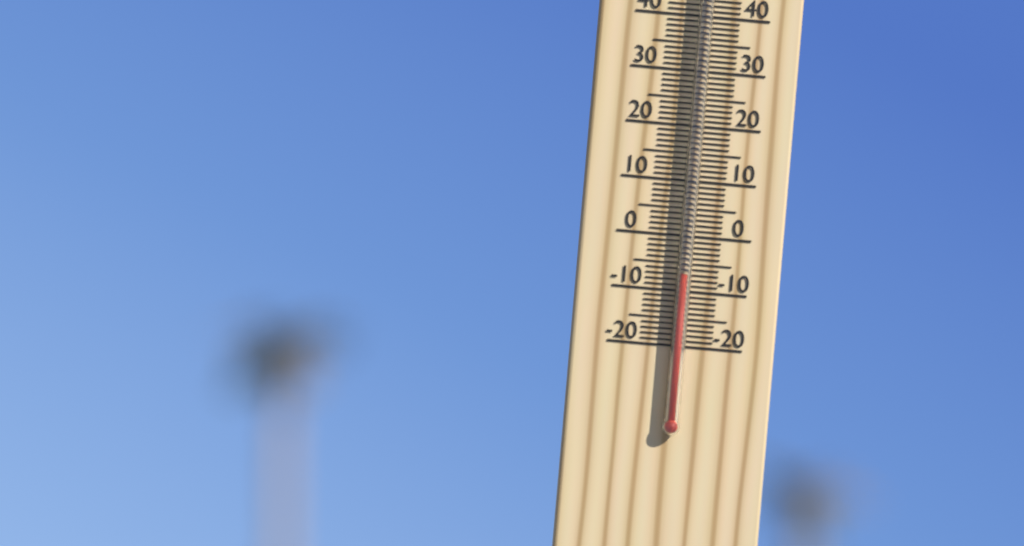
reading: -7 °C
